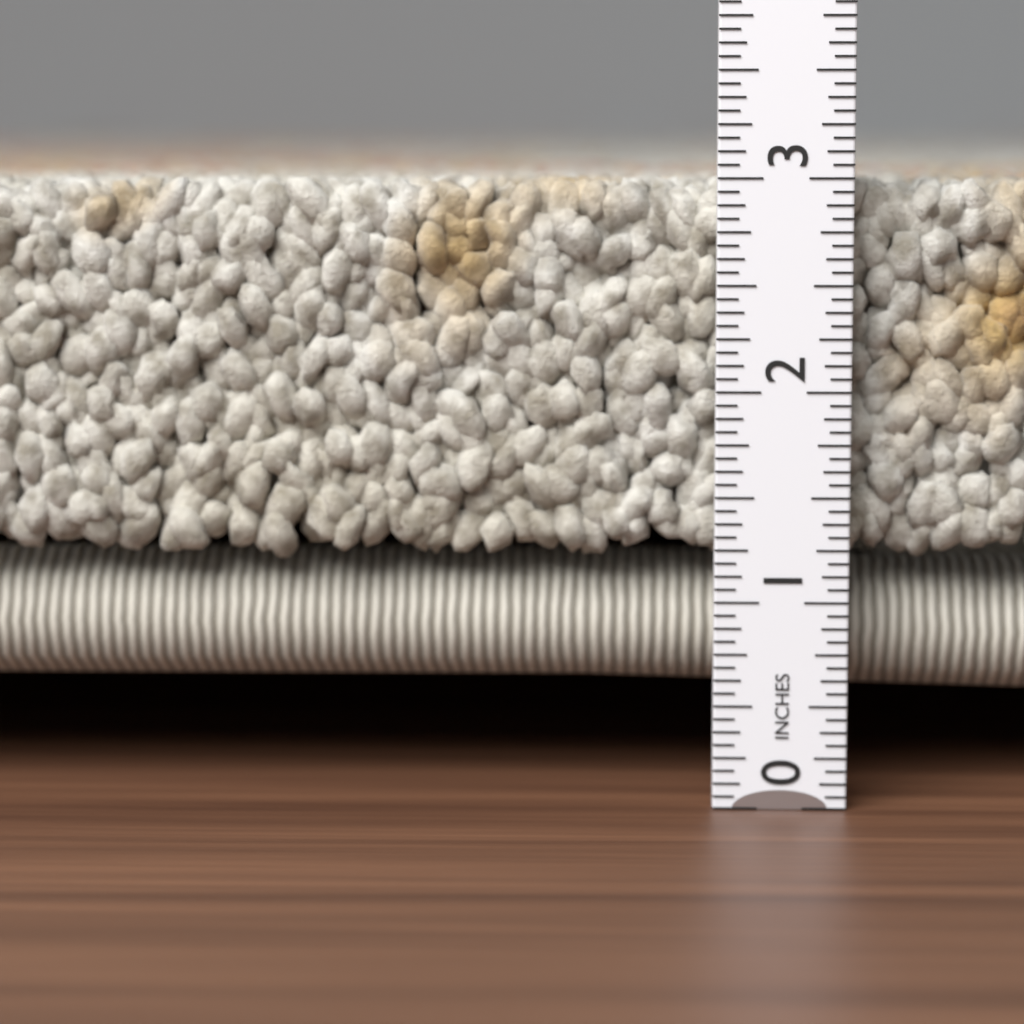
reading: 3.0000 in
